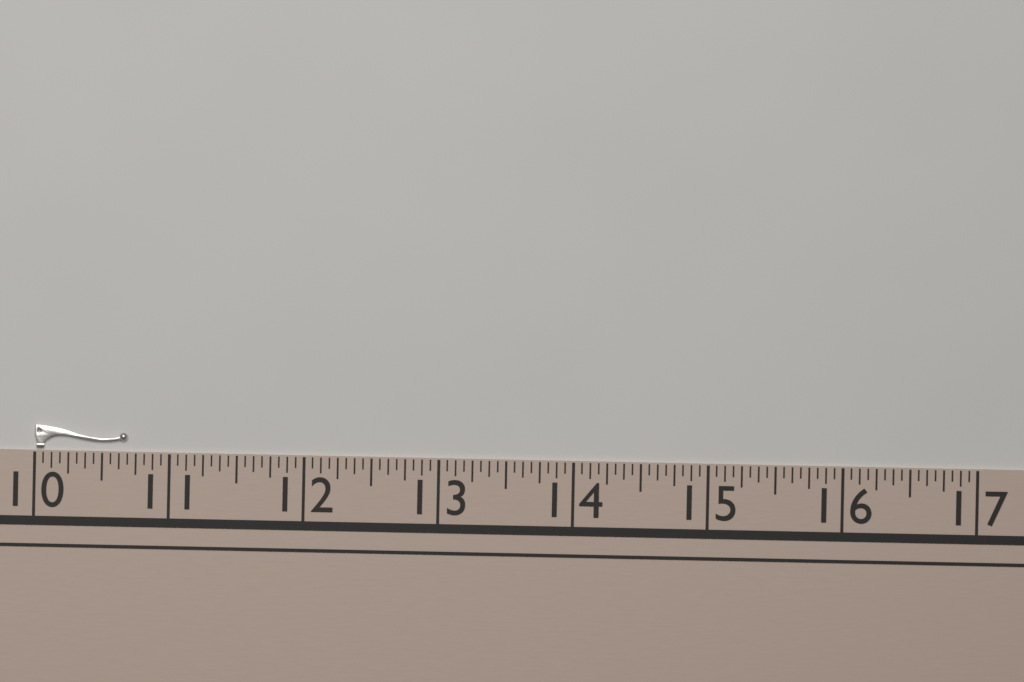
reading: 10.6875 (no unit)
